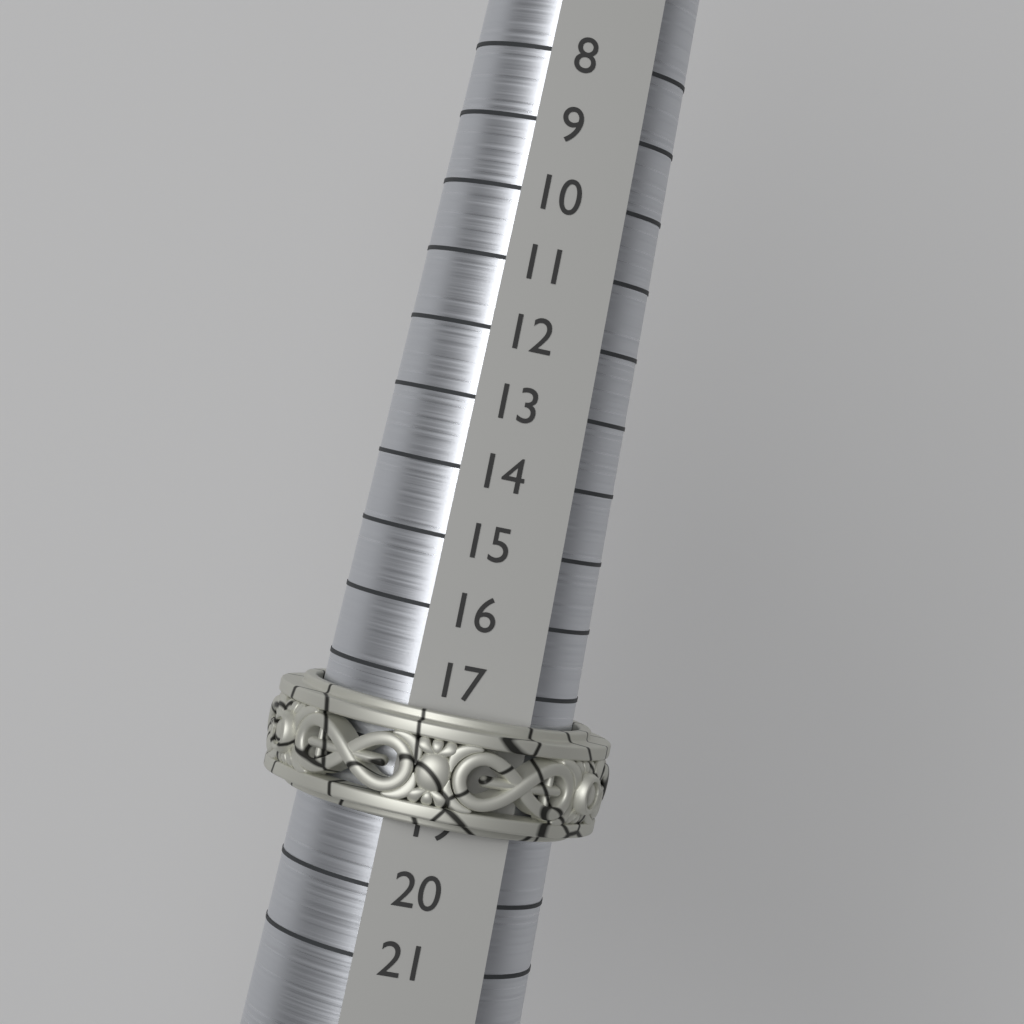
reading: 19 (no unit)
